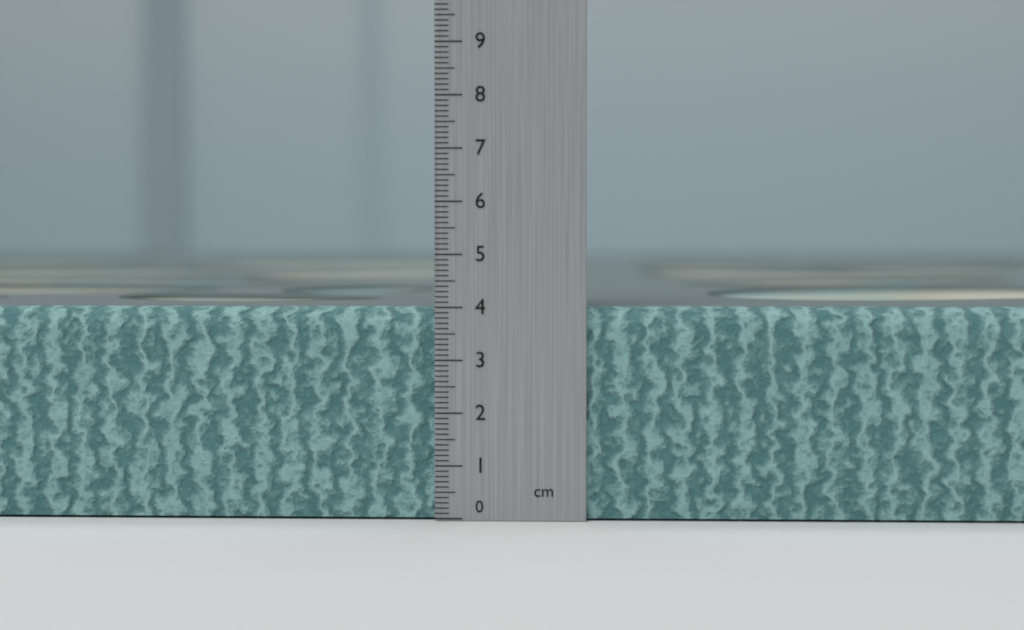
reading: 4.0 cm
